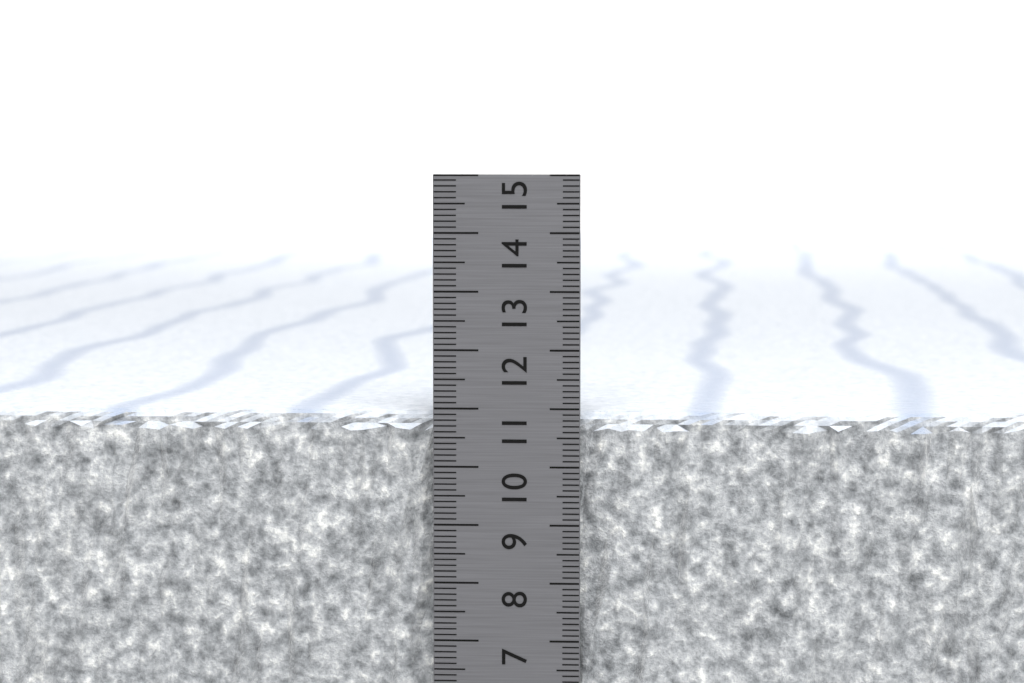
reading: 10.9 cm
